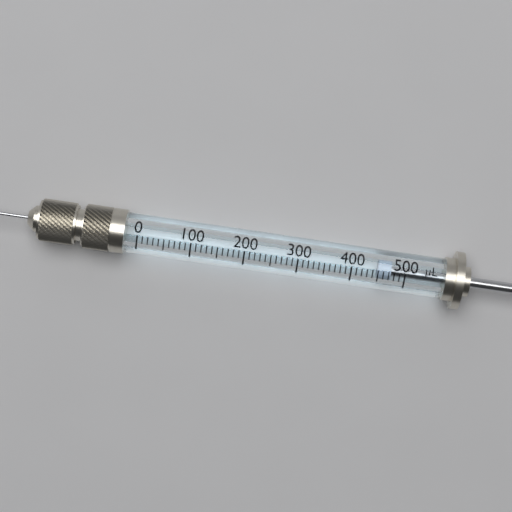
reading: 450 µL
